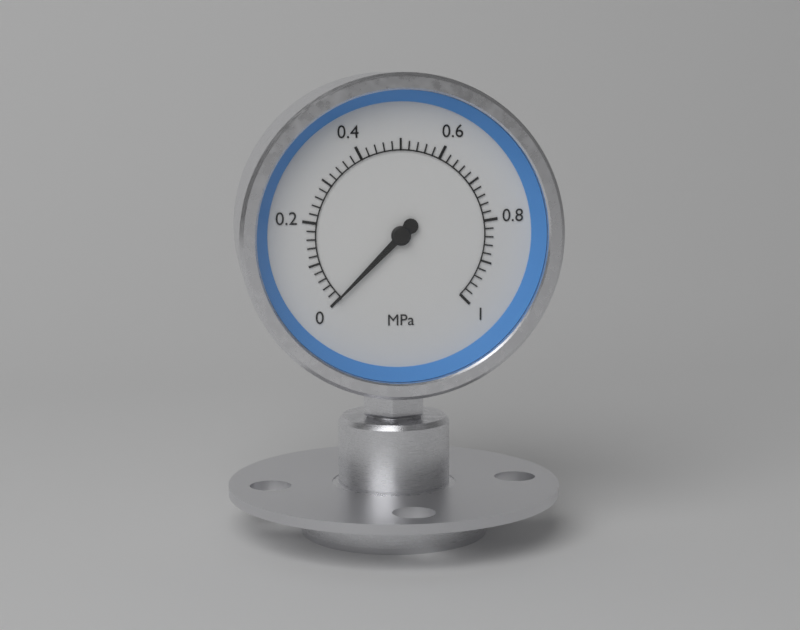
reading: 0.00 MPa
